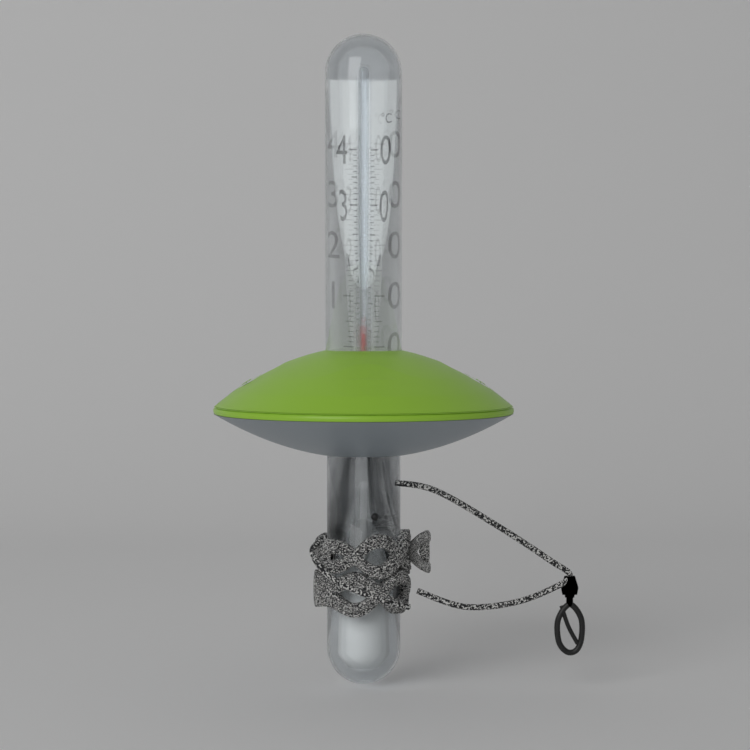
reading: 4 °C
